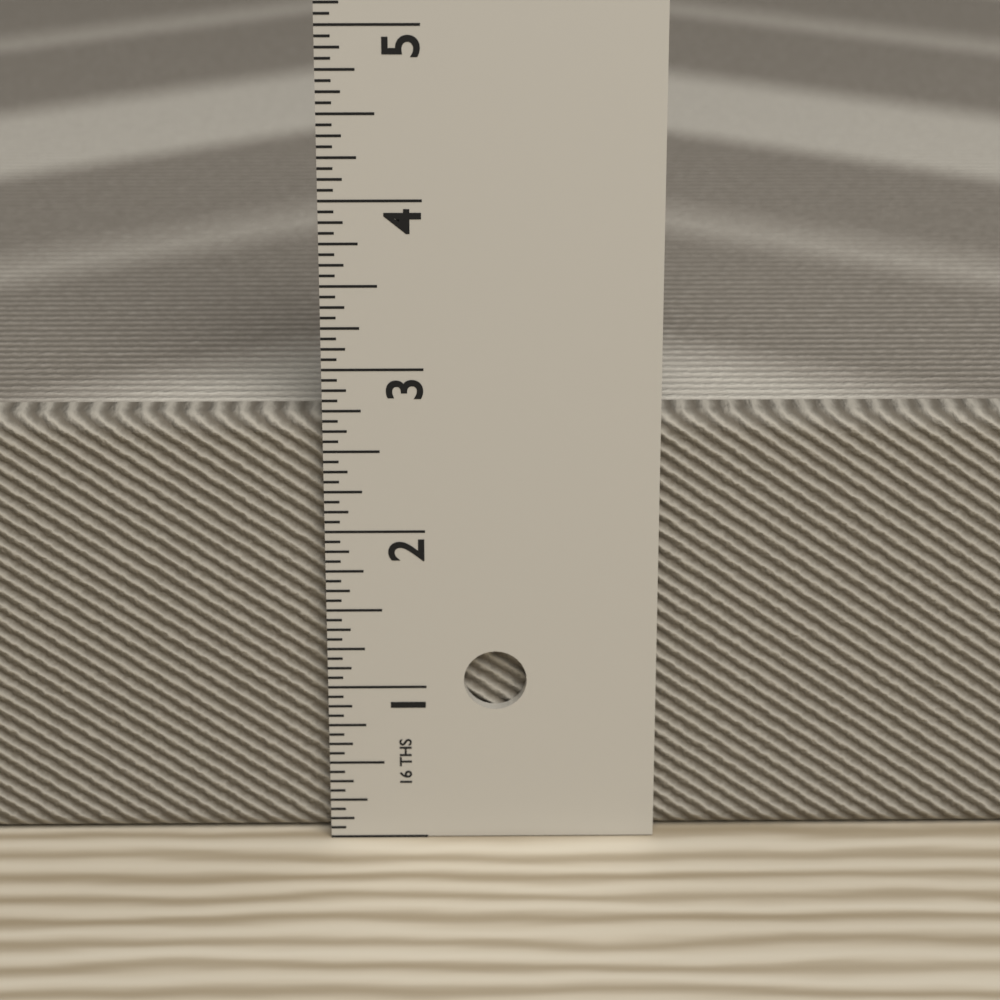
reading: 2.6875 in
